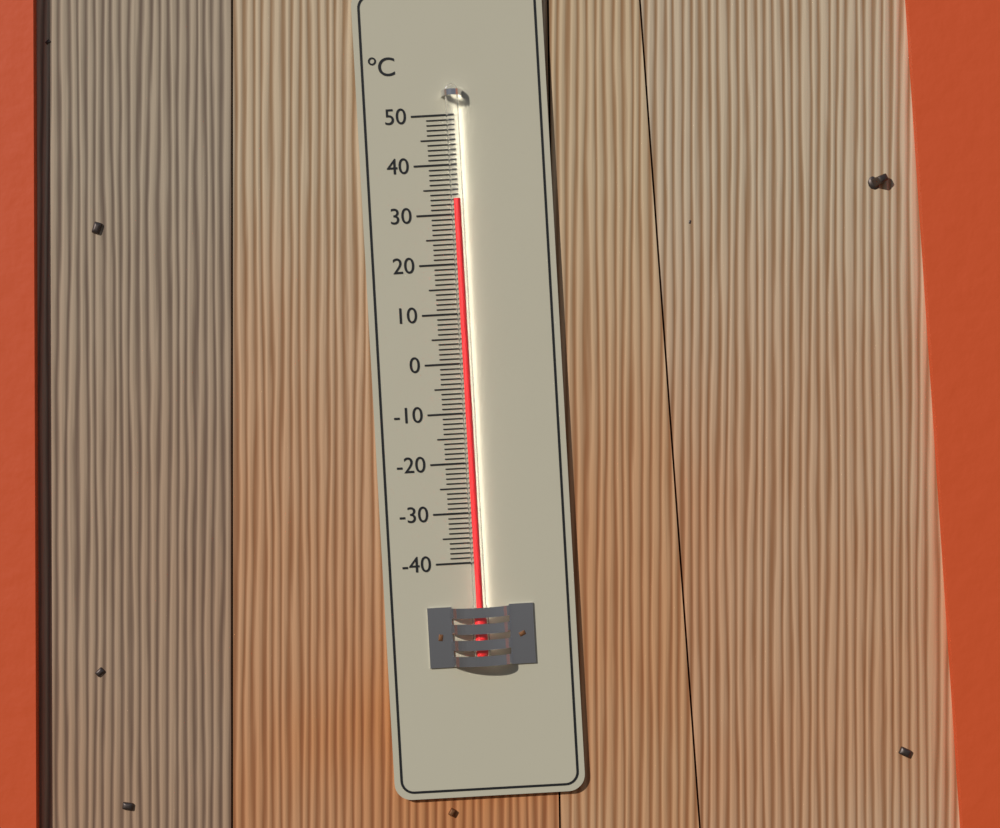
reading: 33 °C
